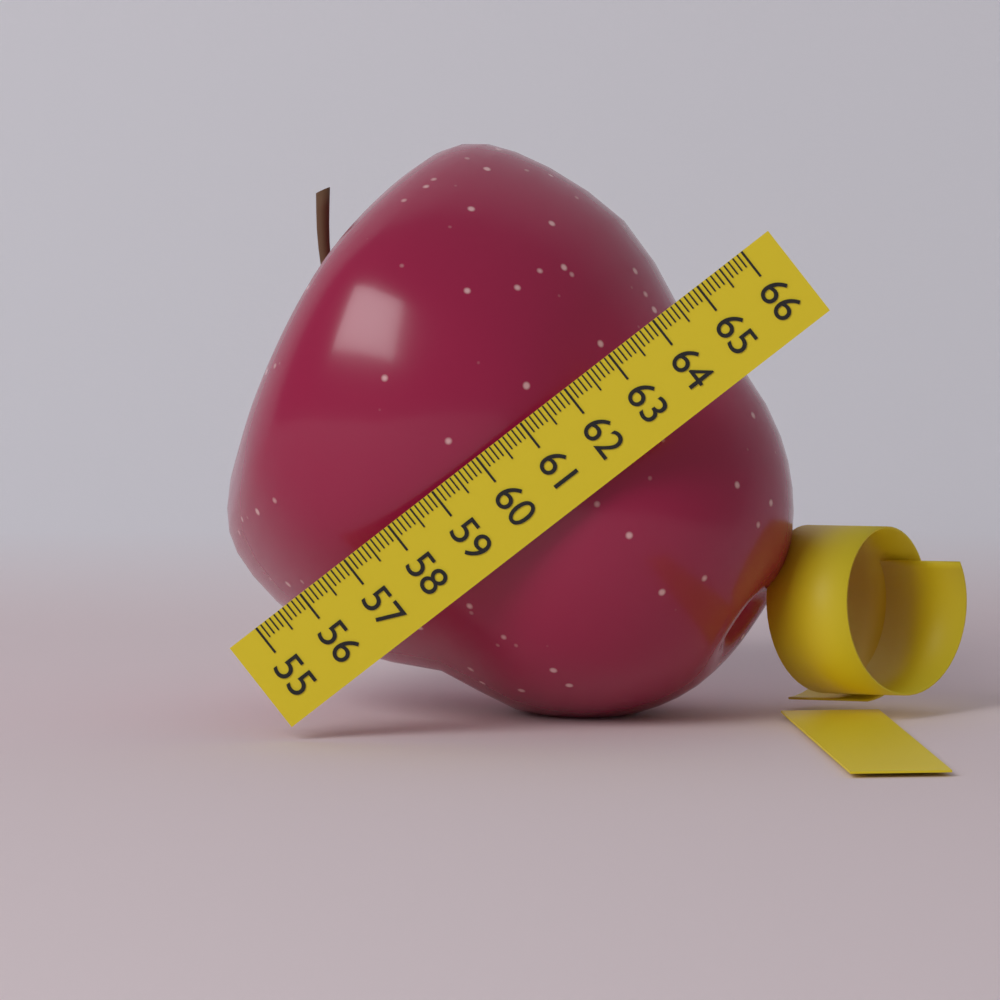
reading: 64.5 (no unit)
